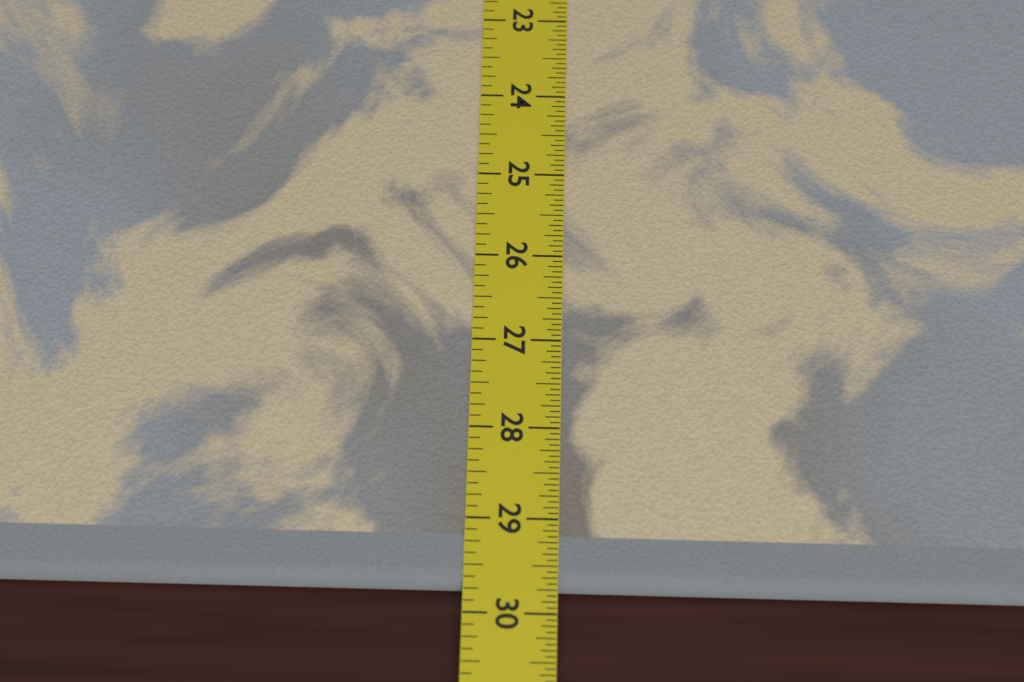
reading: 29.7500 in
